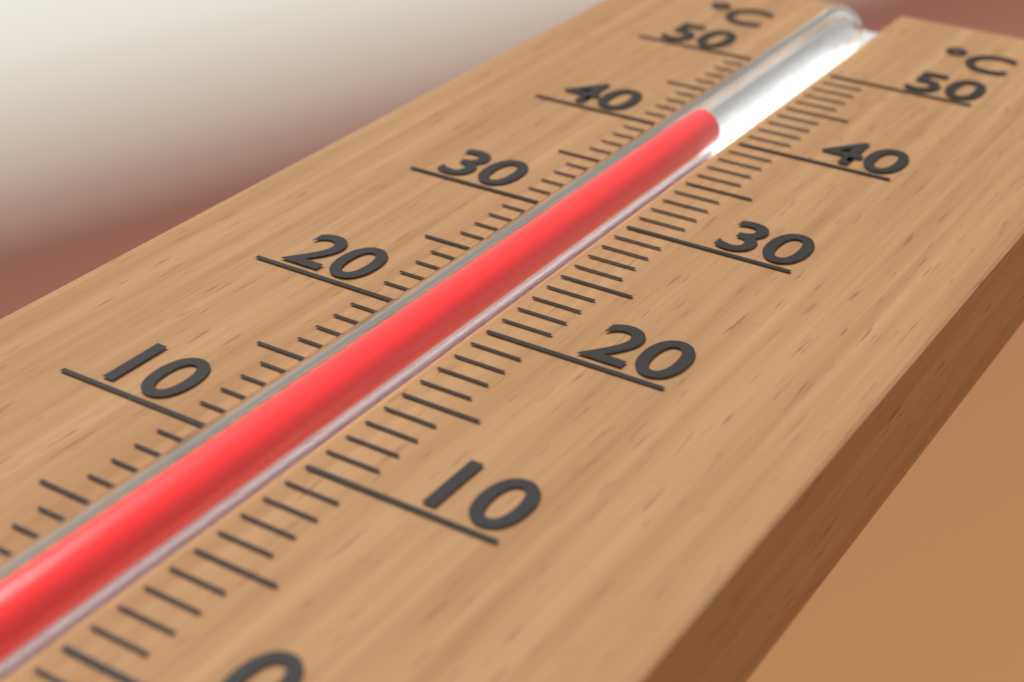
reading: 40 °C
